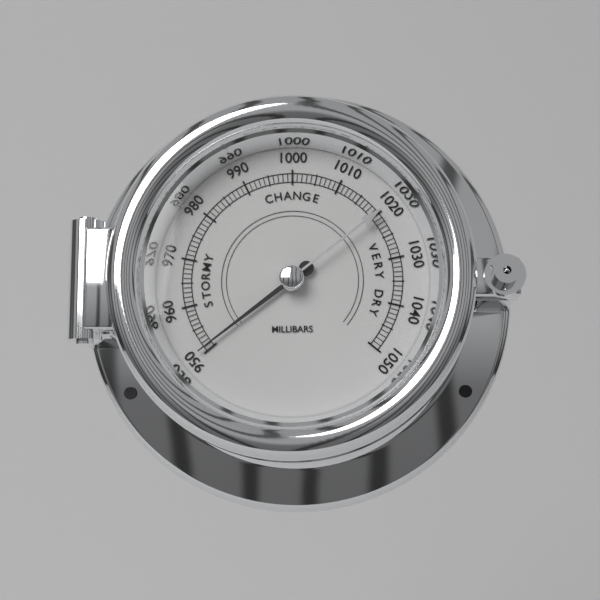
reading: 951 mbar
